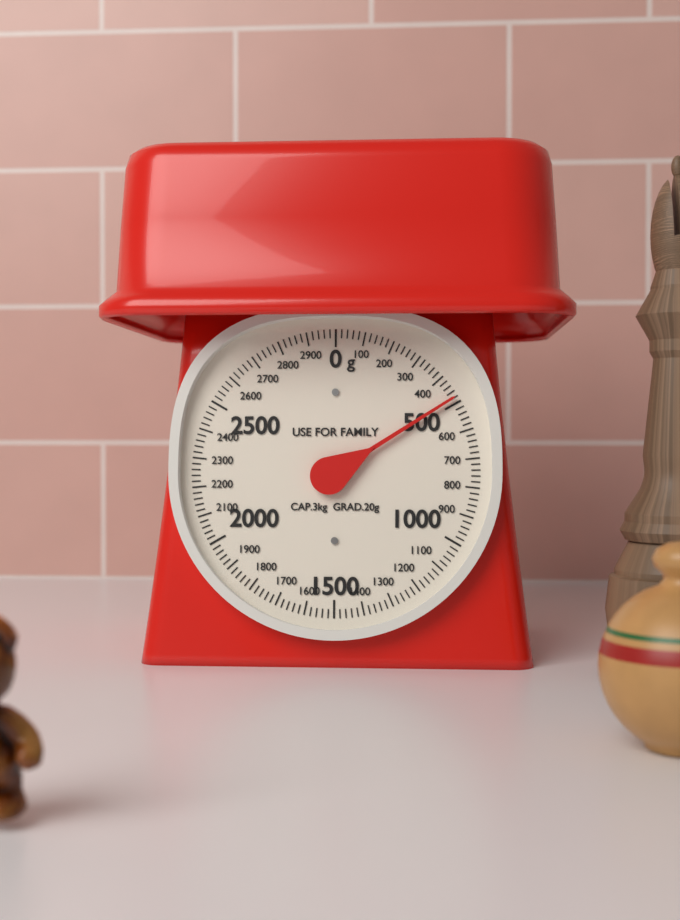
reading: 480 g
